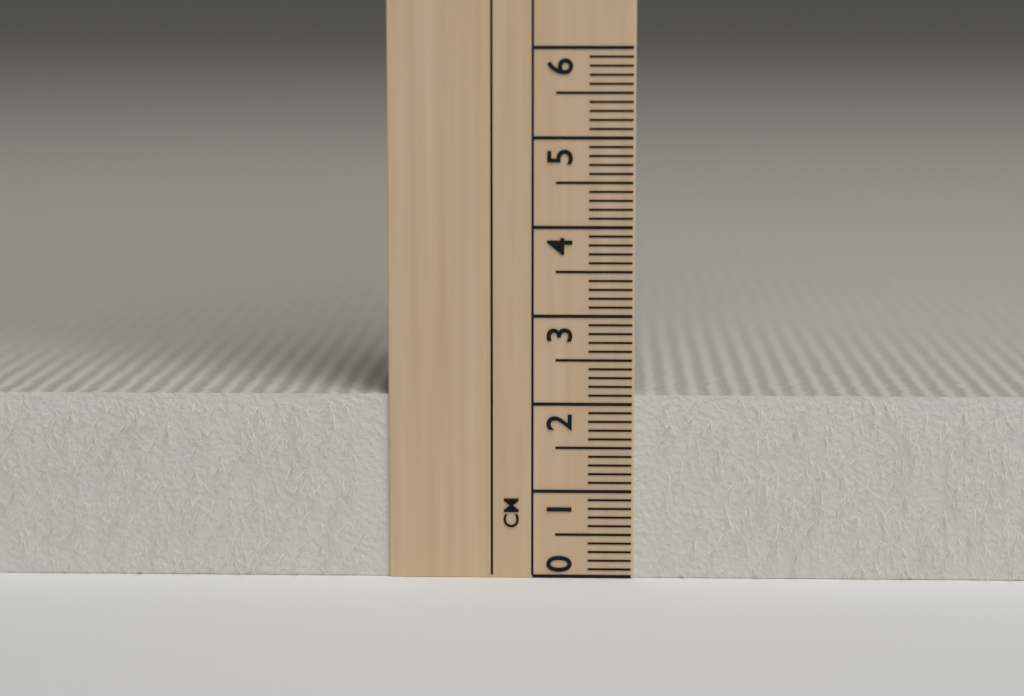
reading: 2.1 cm
